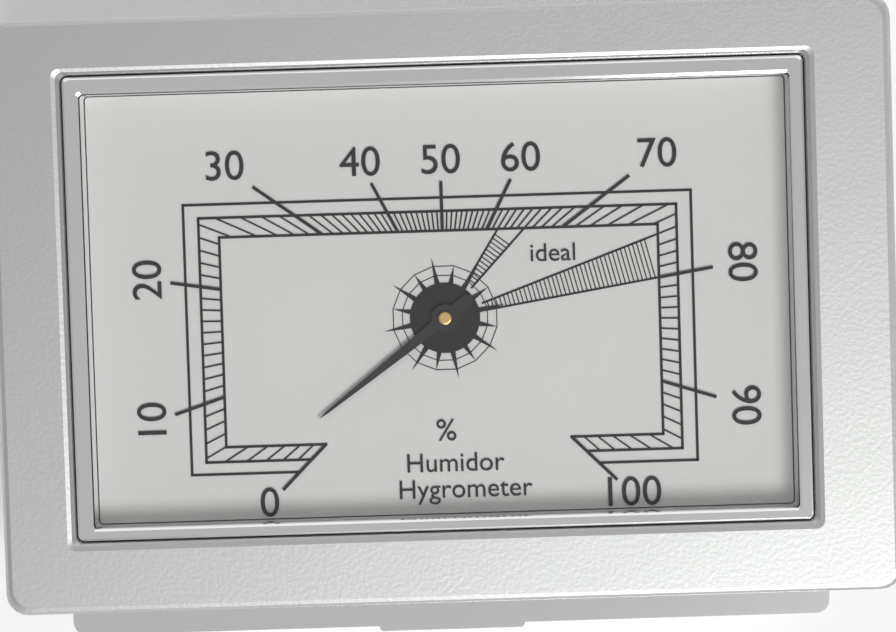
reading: 3 %
